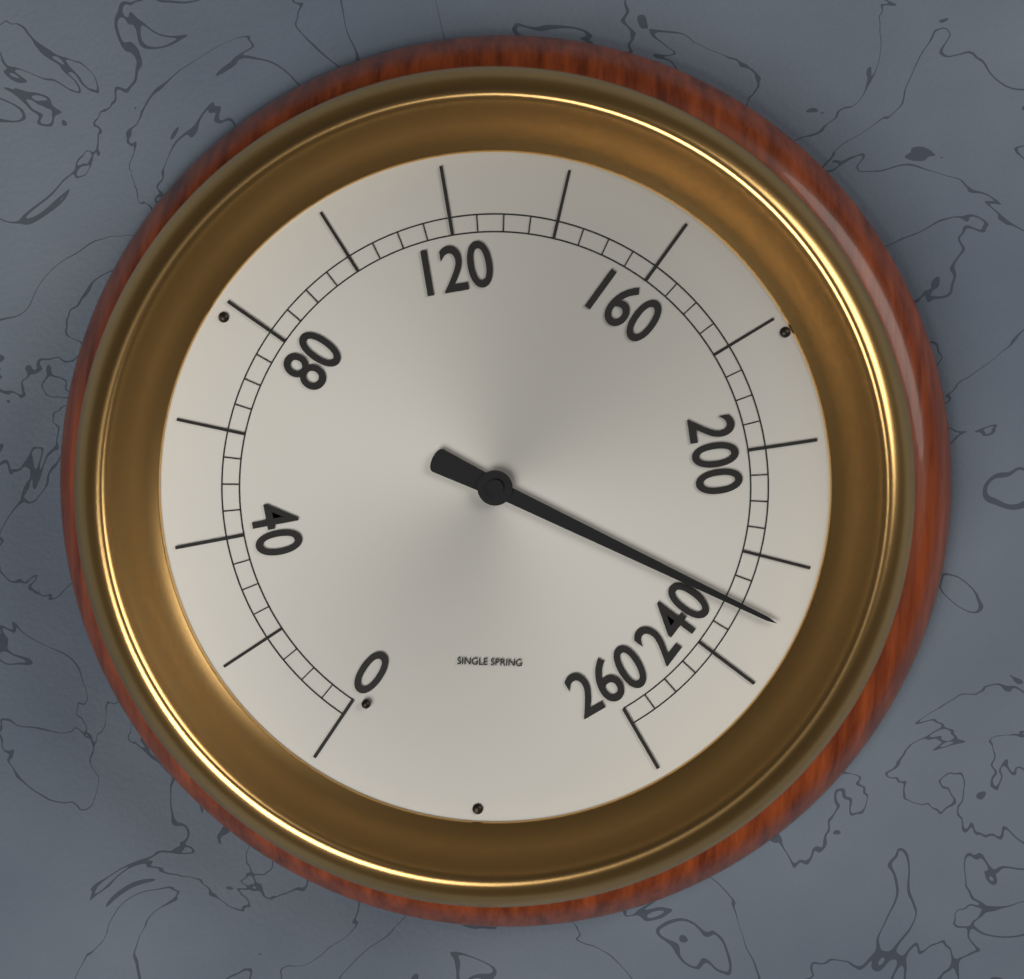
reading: 230 (no unit)
